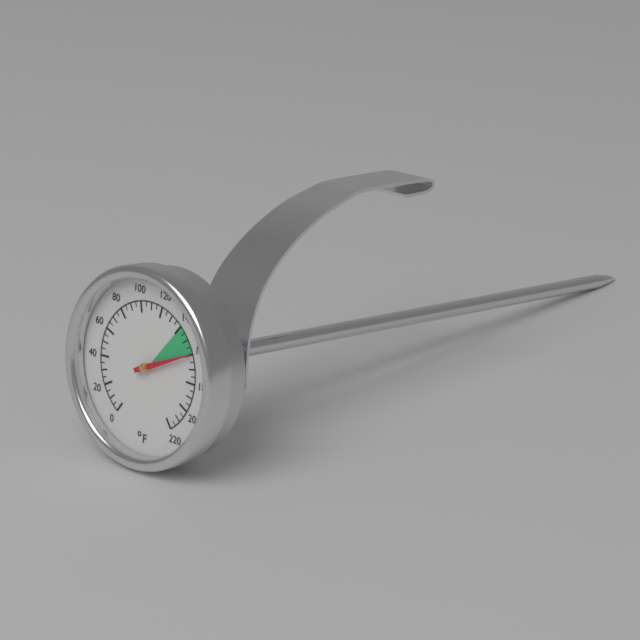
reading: 160 °F
